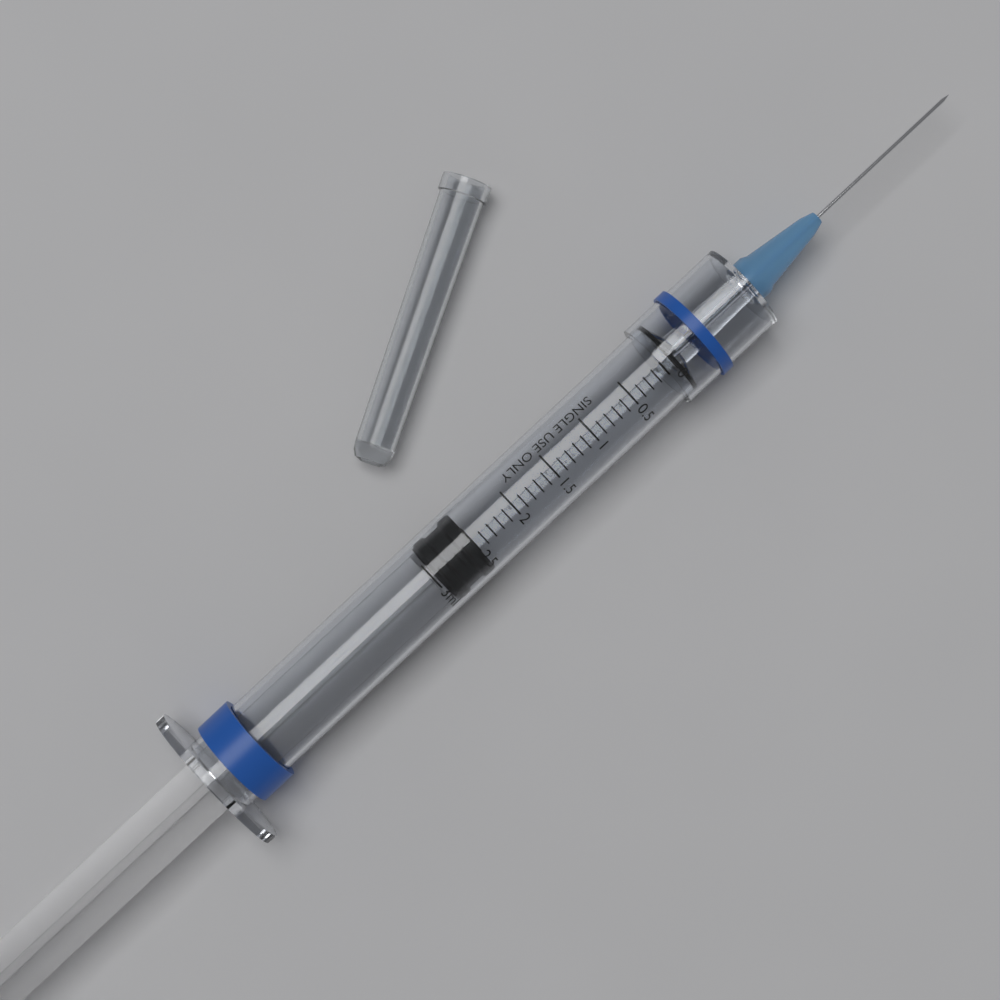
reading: 2.5 ml
